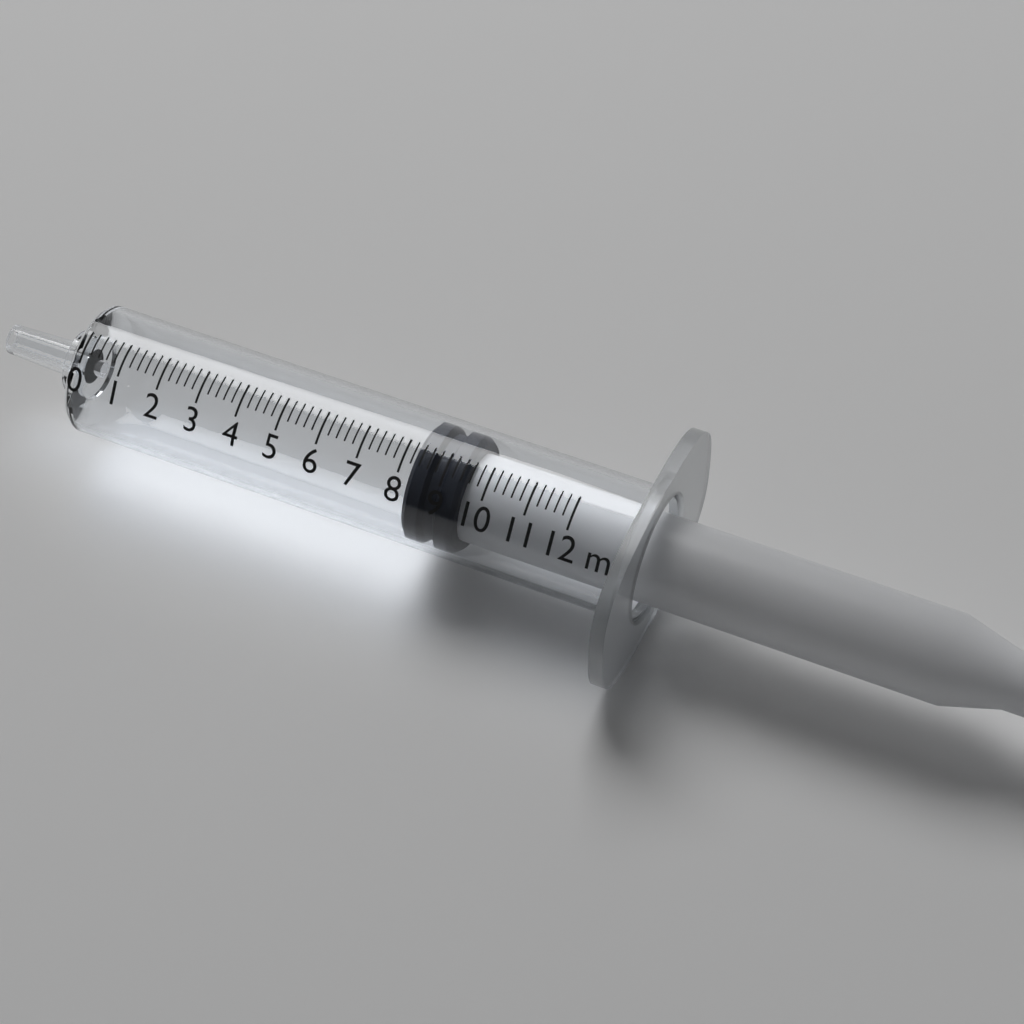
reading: 8.2 ml
